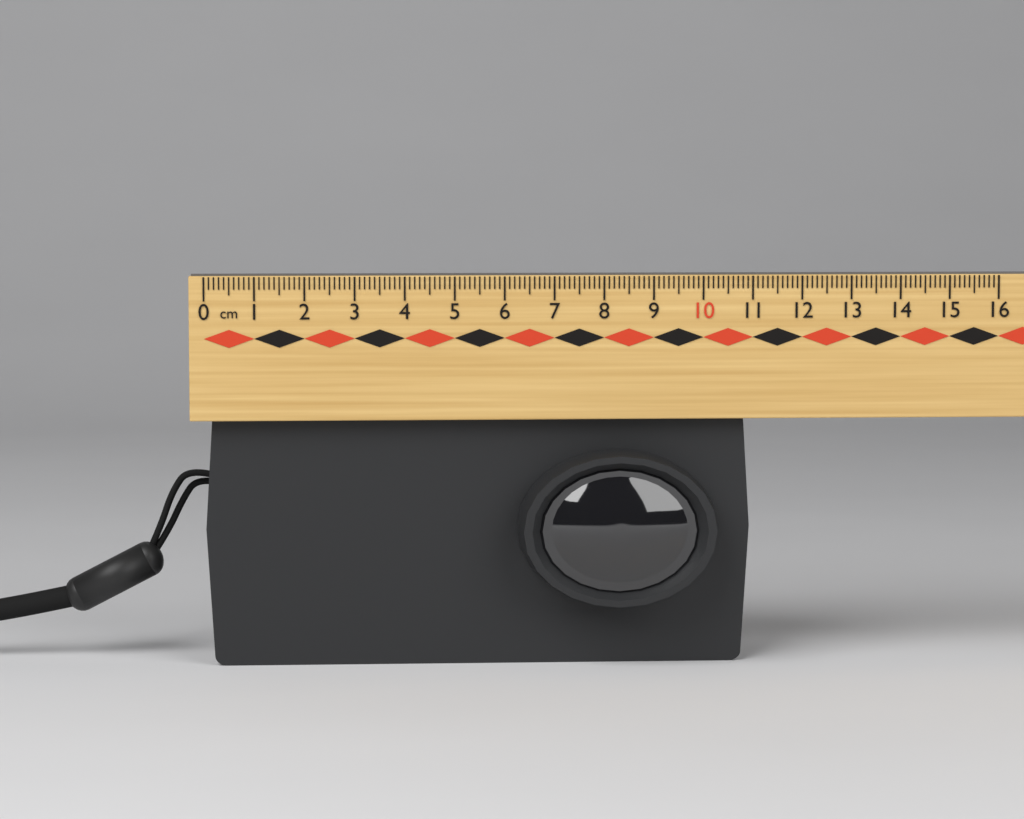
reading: 11.0 cm
